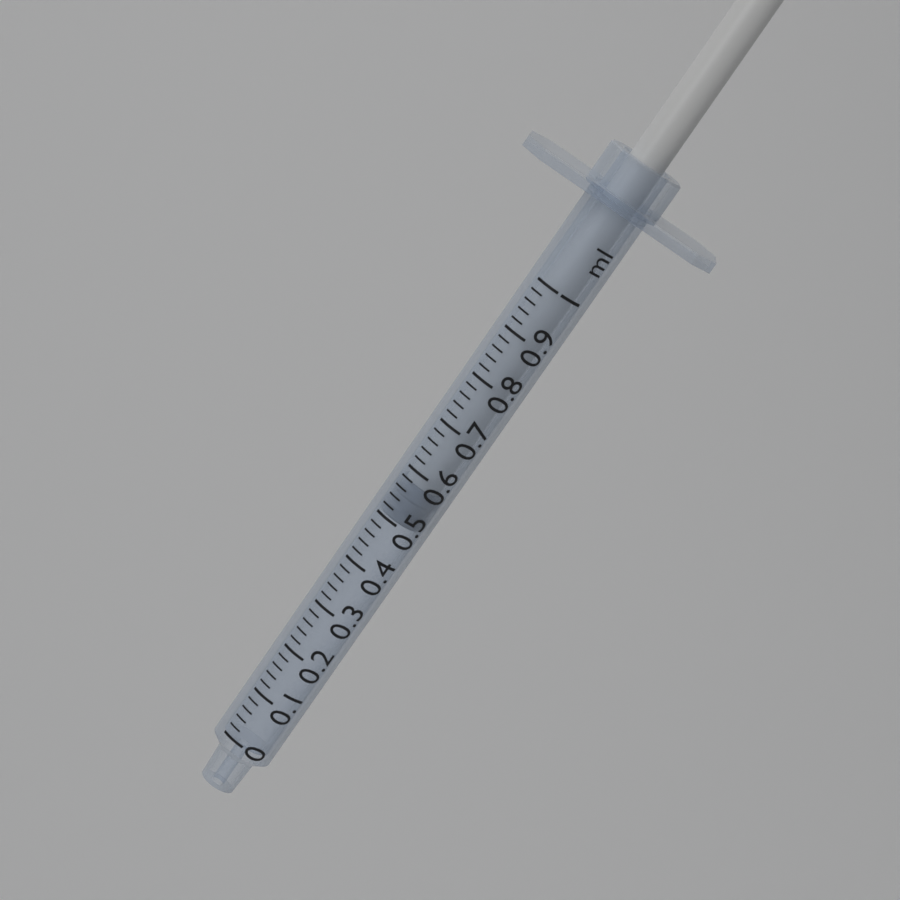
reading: 0.50 ml
